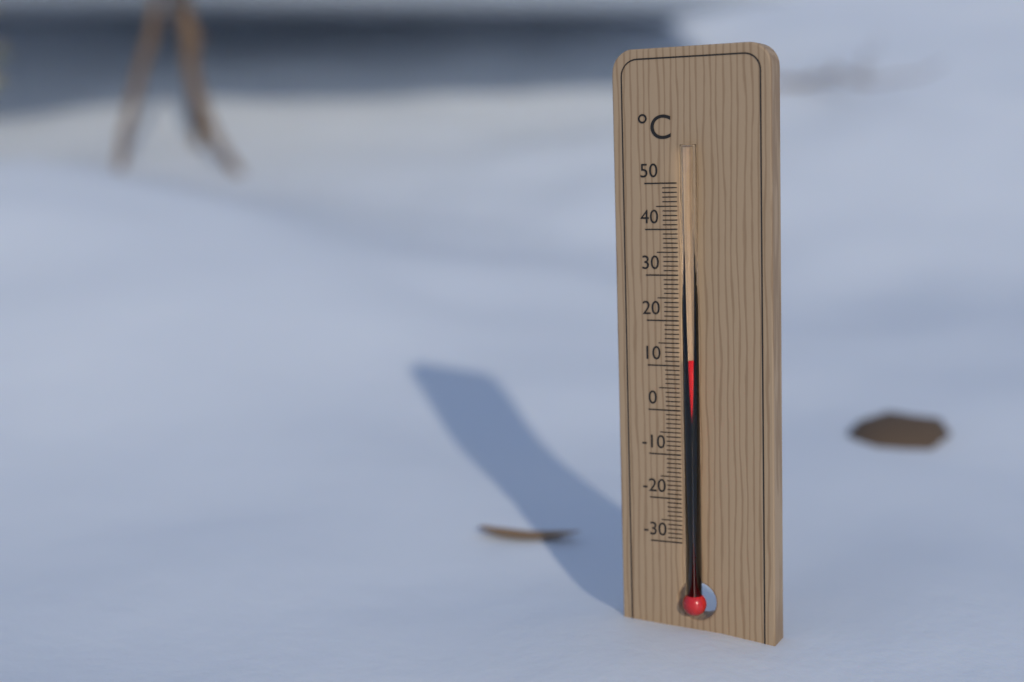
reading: 12 °C
